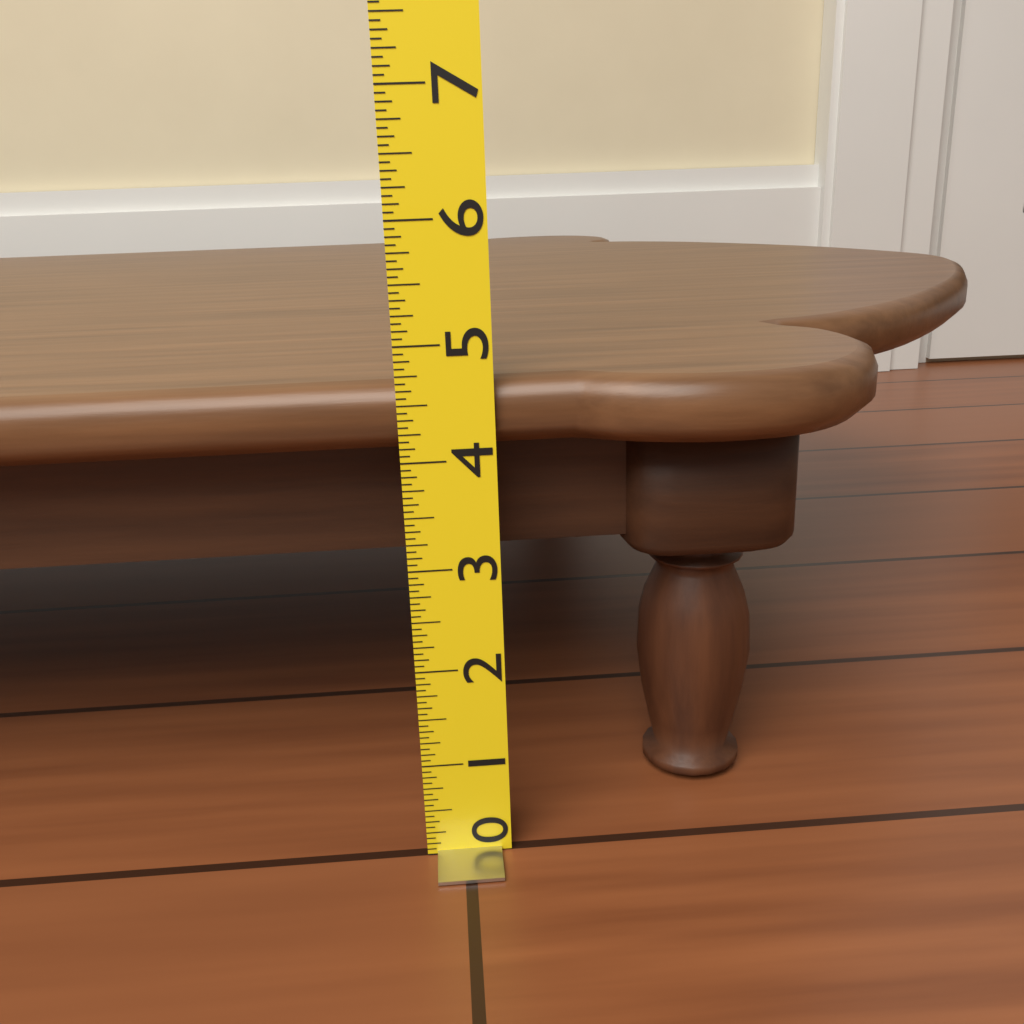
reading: 4.6875 (no unit)
